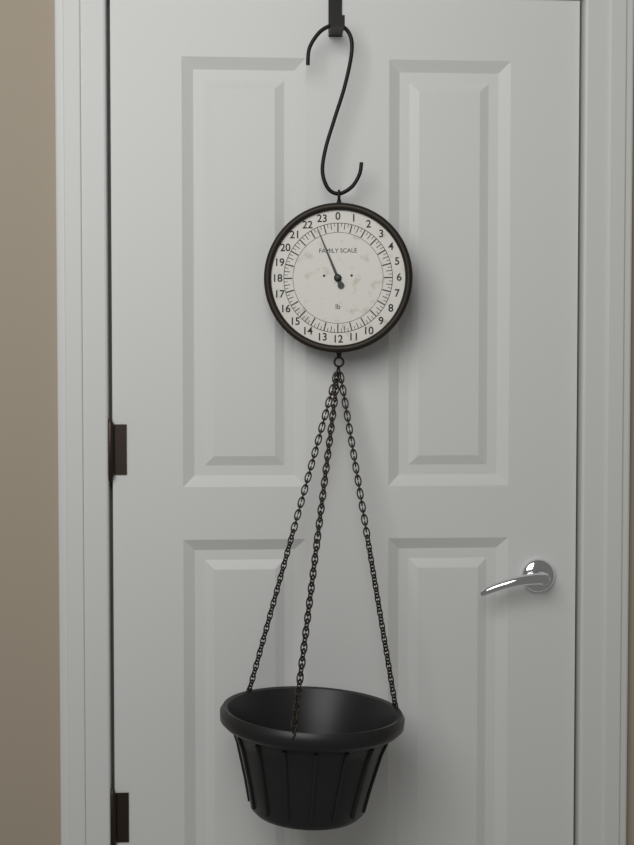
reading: 22.50 lb
